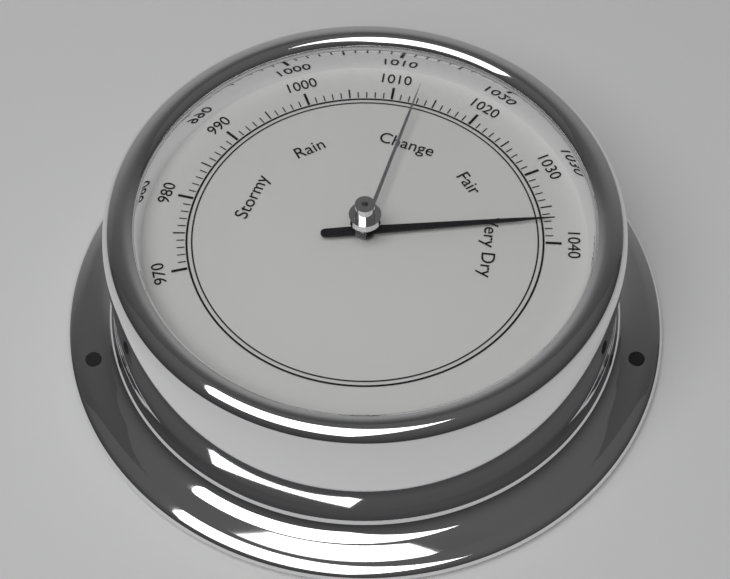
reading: 1037 (no unit)
